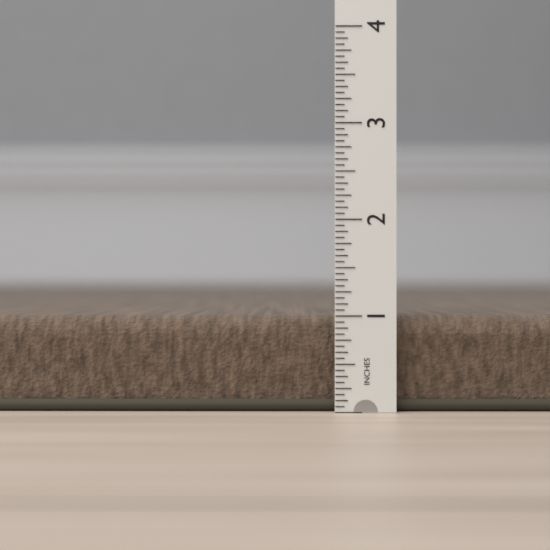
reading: 1.0000 in
